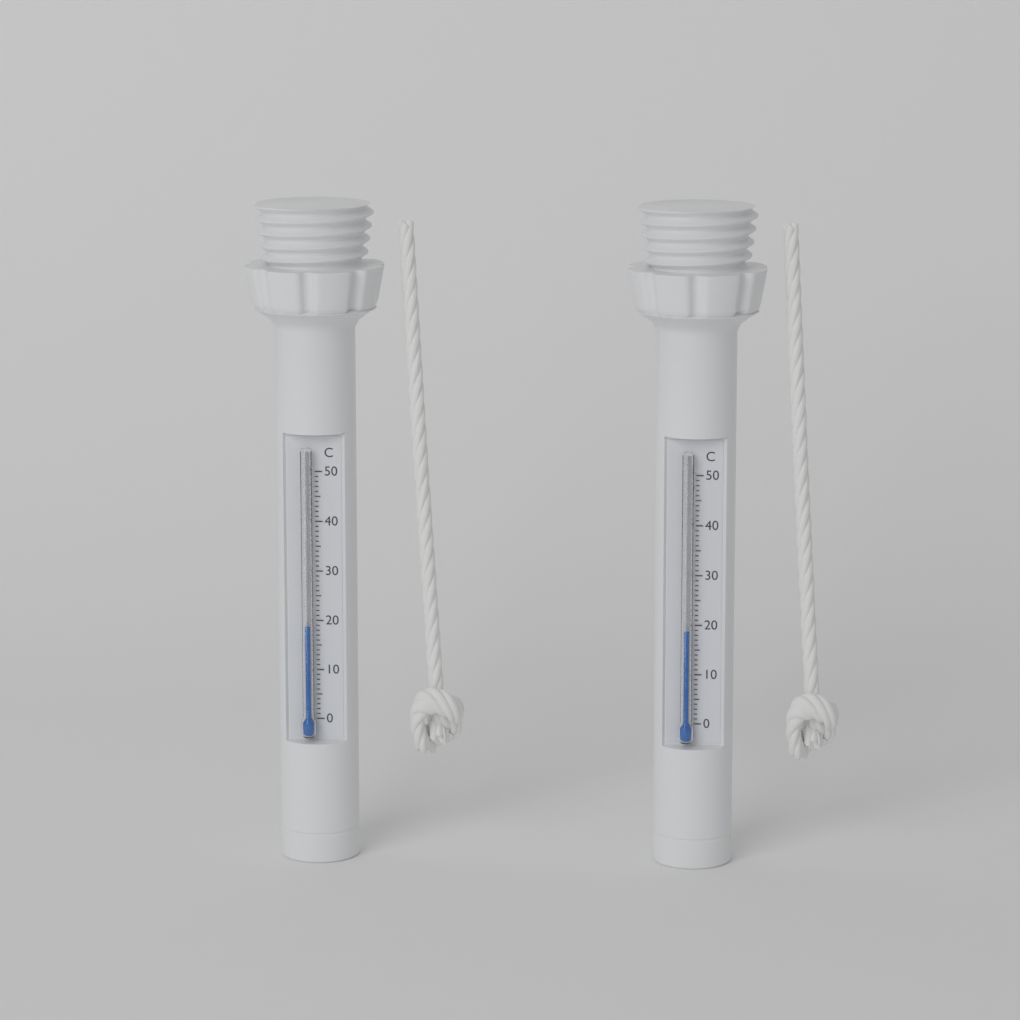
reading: 19 °C
